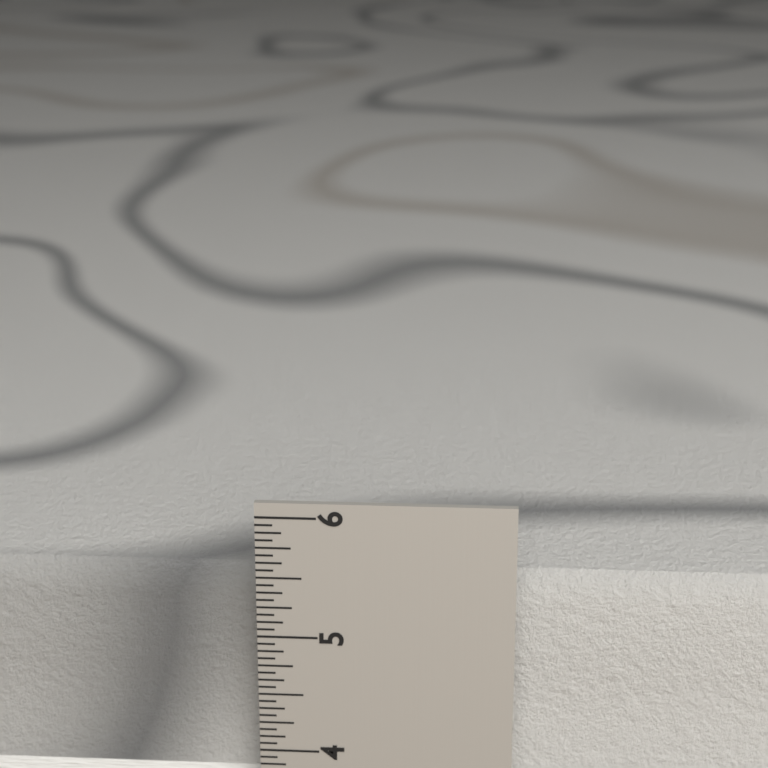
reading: 5.4375 in
